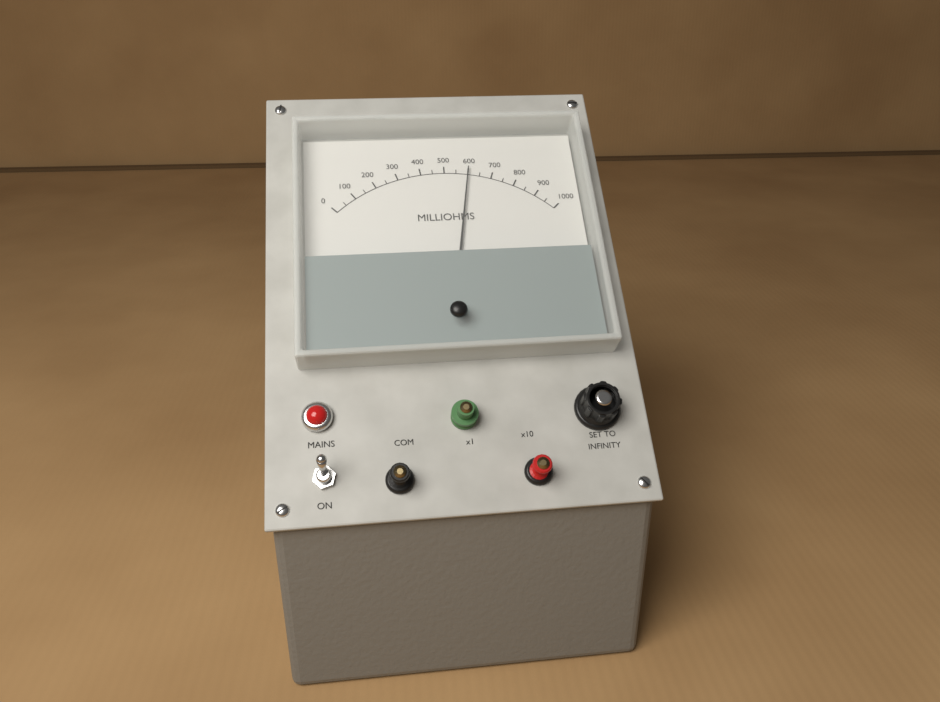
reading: 600 milliohms
